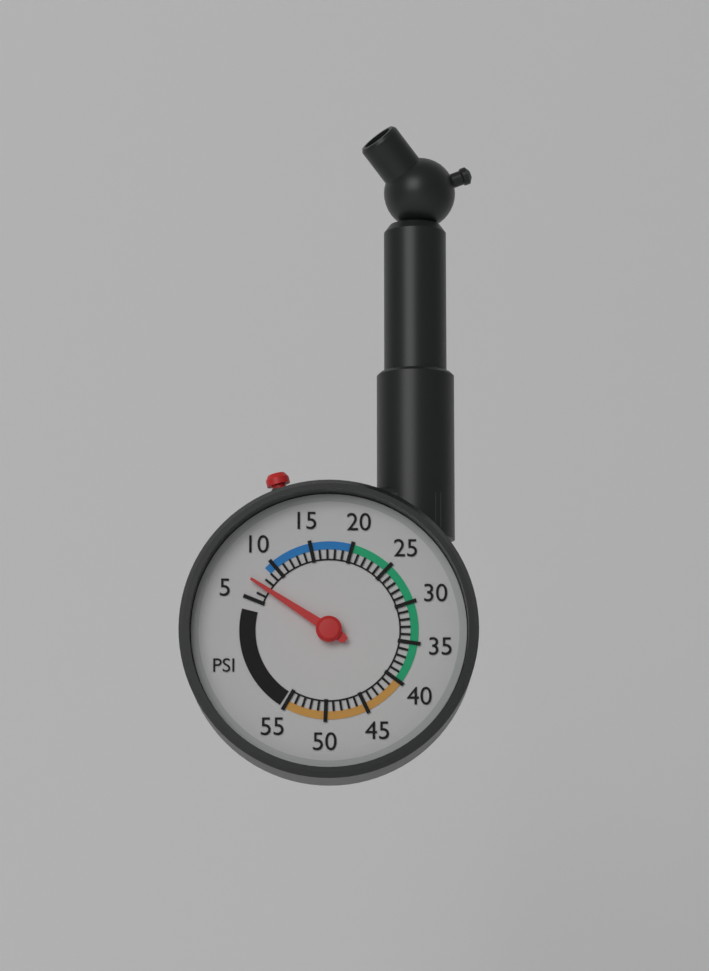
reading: 7 psi
